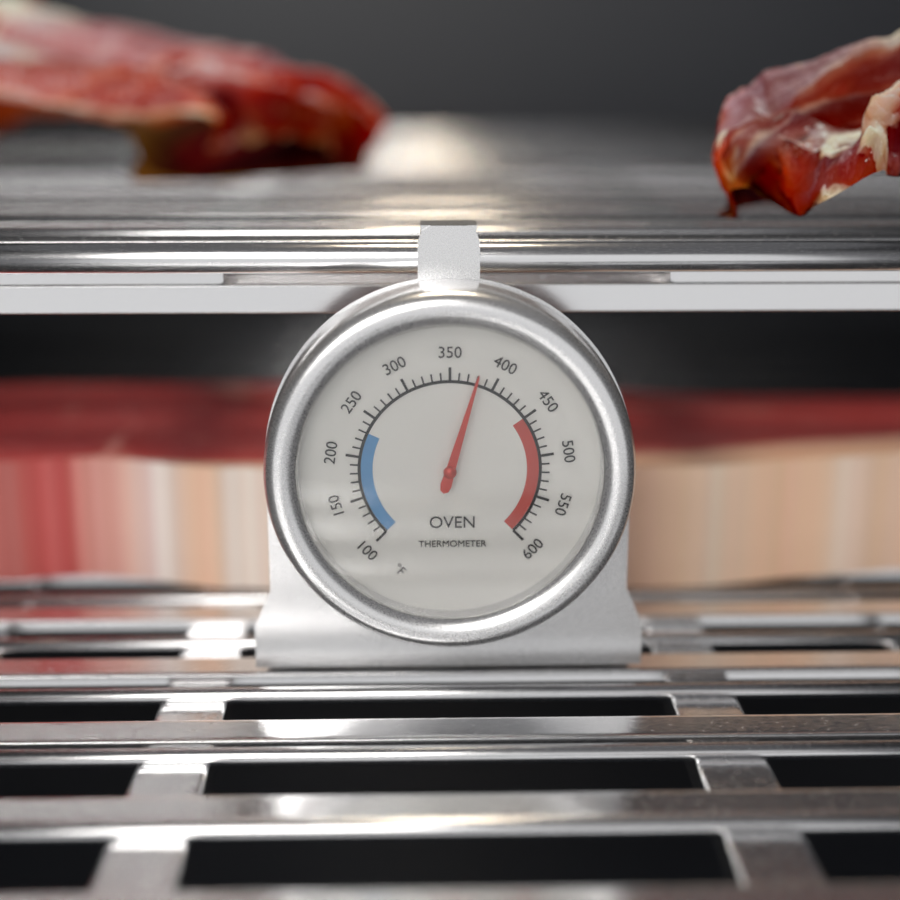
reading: 380 °F
